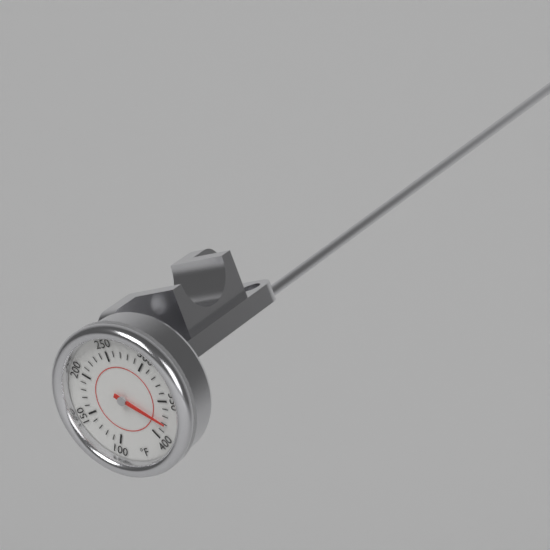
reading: 380 °F
